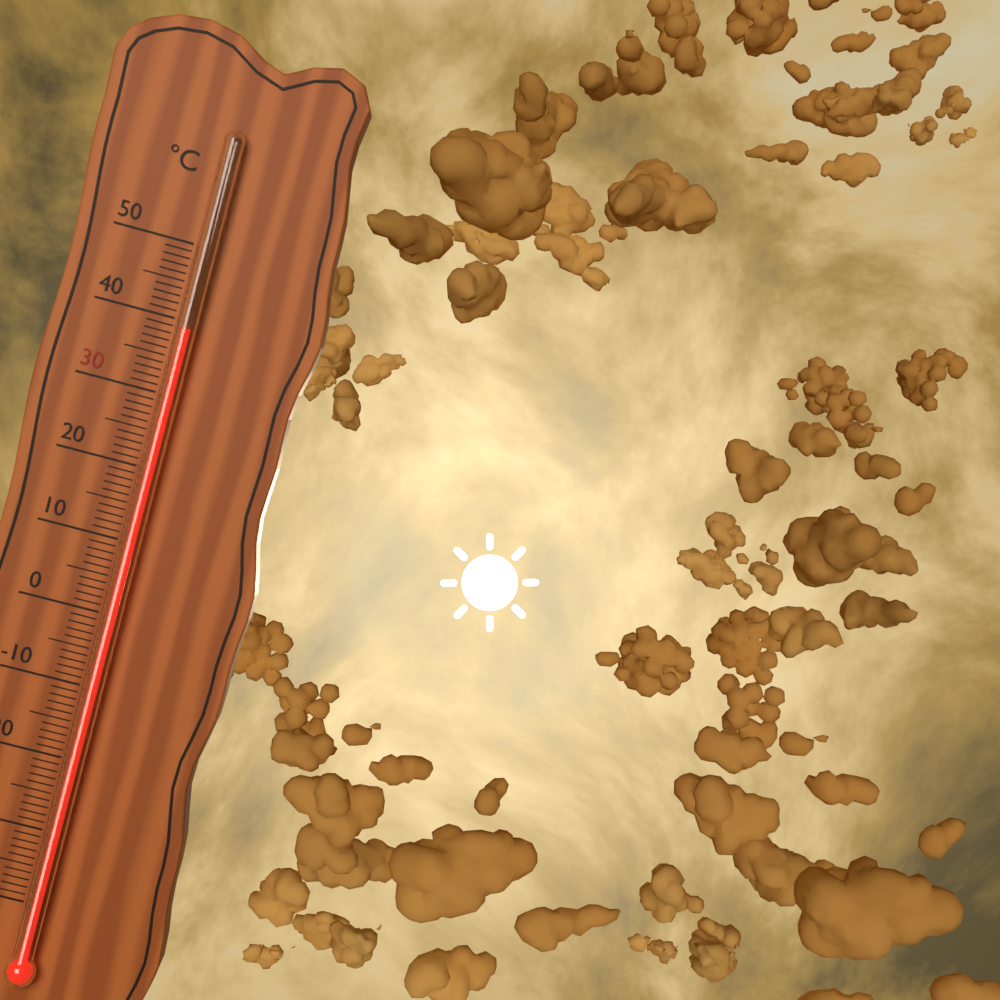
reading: 39 °C
